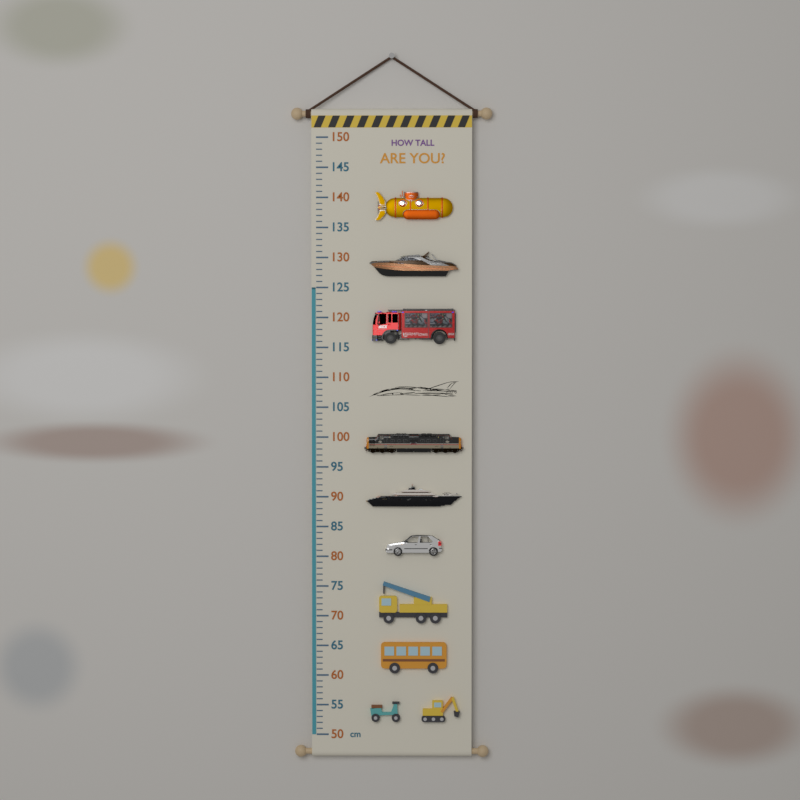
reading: 125 cm
